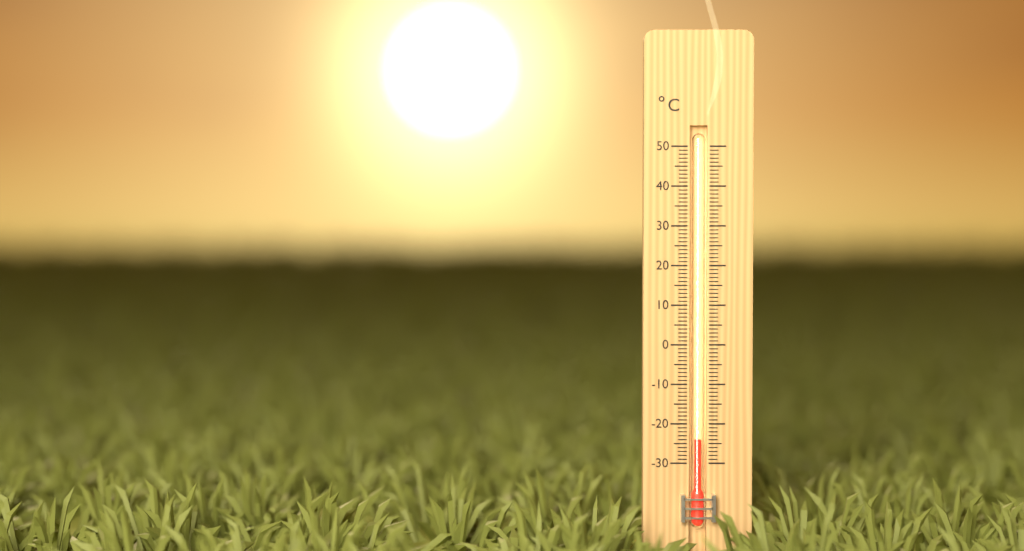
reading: -24 °C
